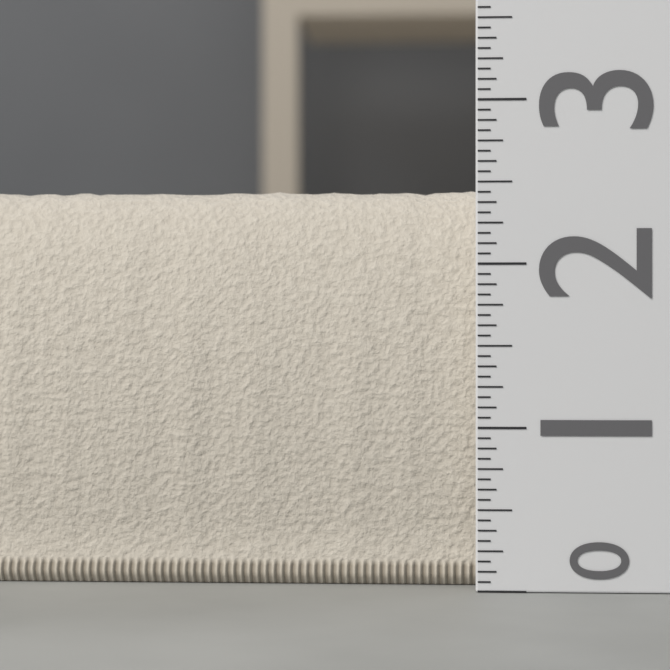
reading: 2.5000 (no unit)
